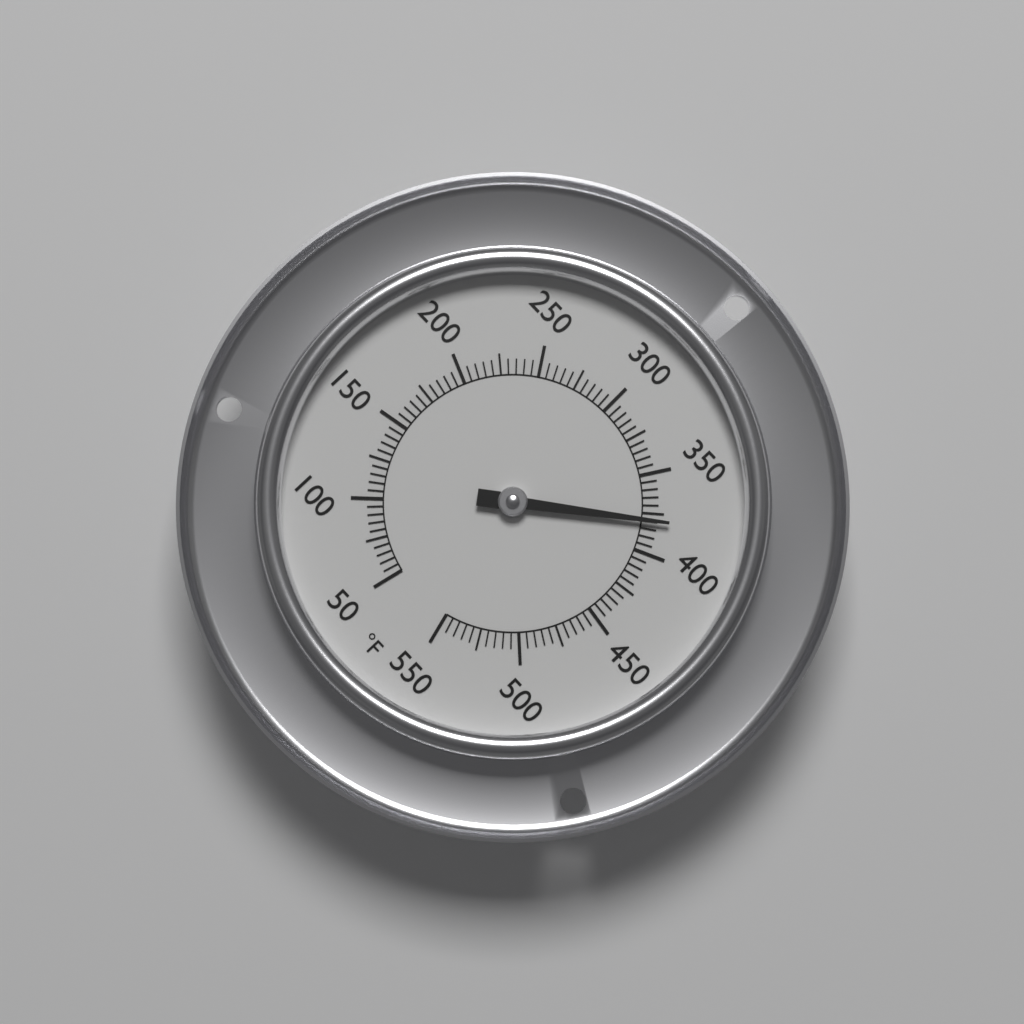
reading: 380 °F
